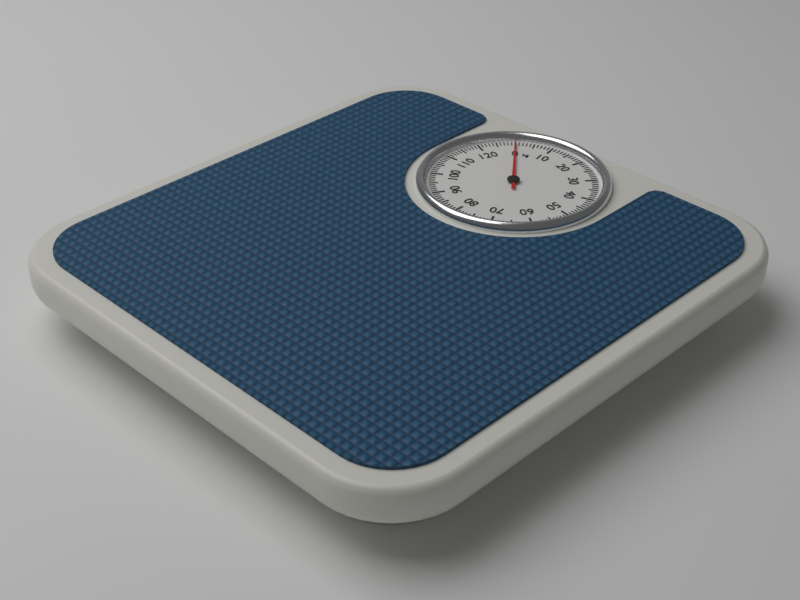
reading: 0 kg
